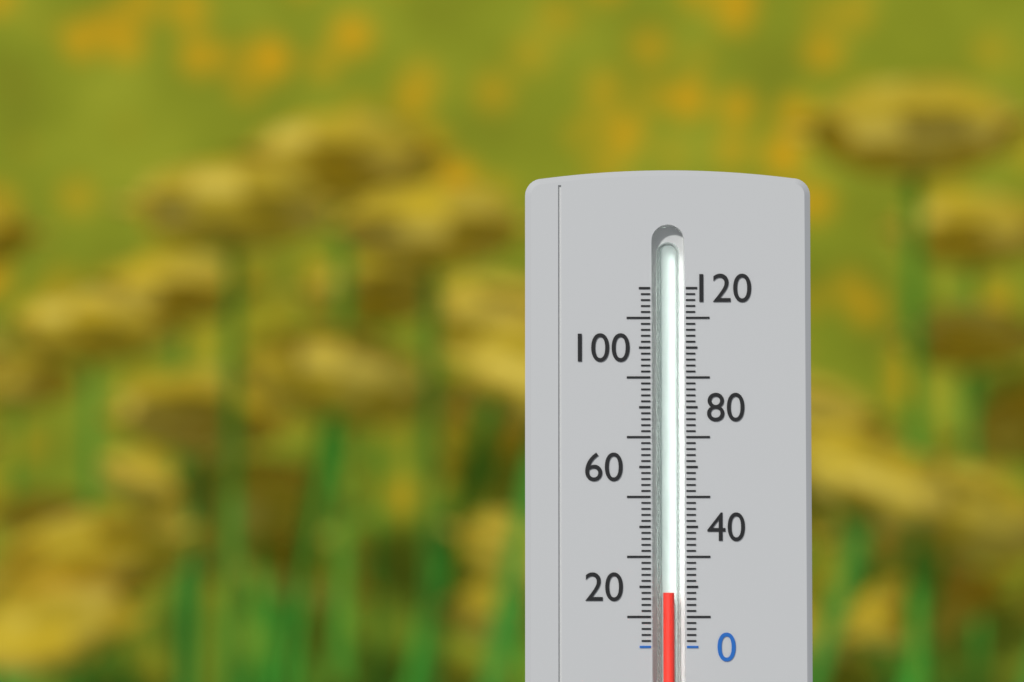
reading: 18 (no unit)
